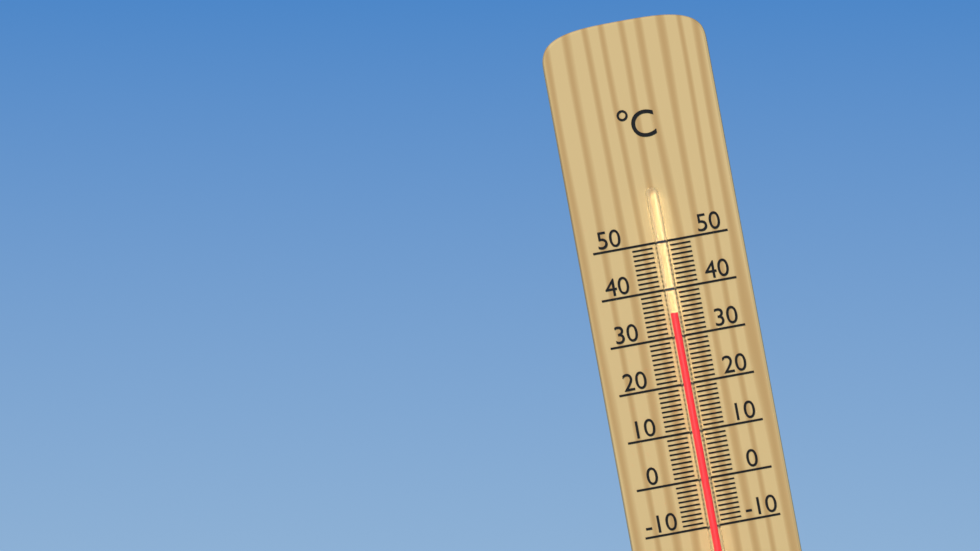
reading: 35 °C
